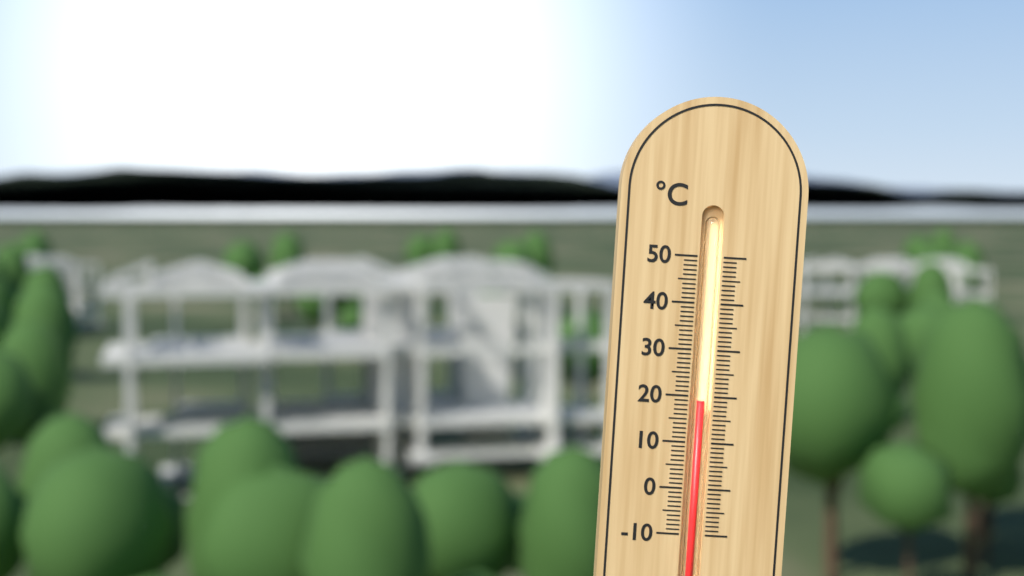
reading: 19 °C
